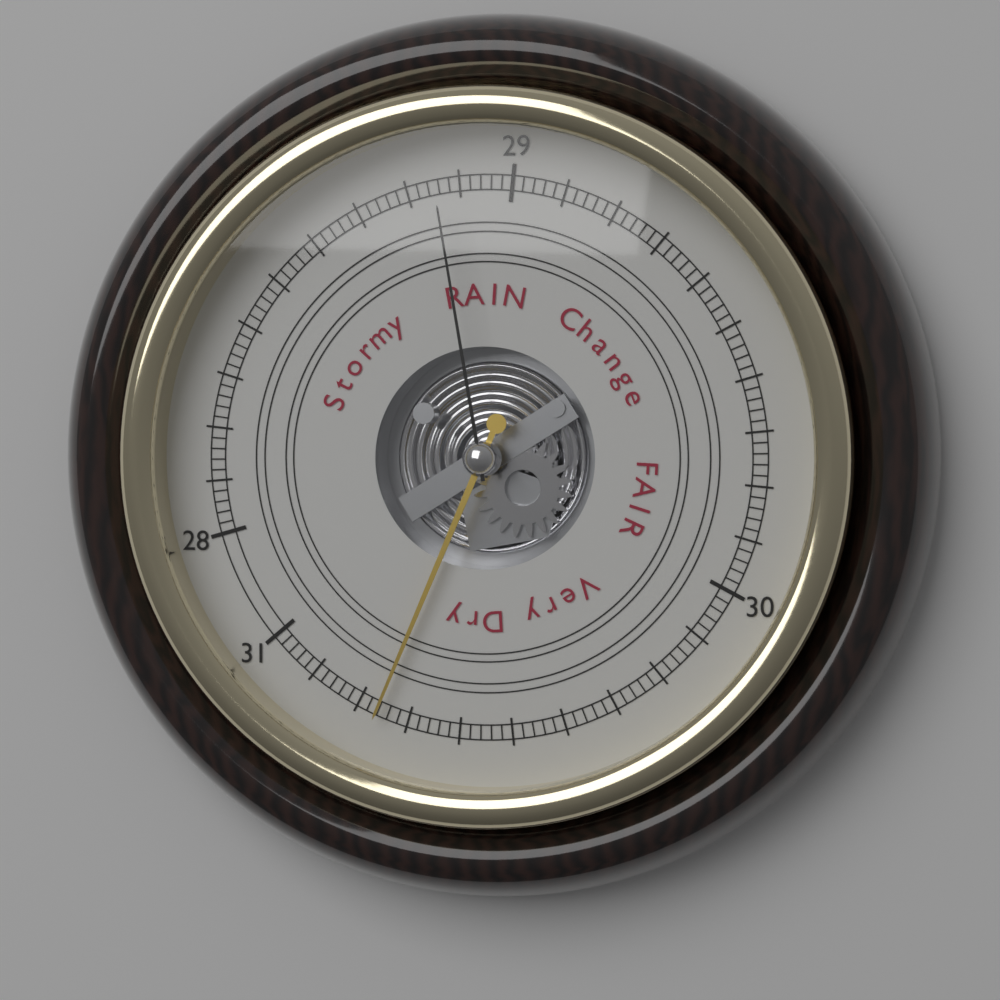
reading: 30.76 (no unit)
